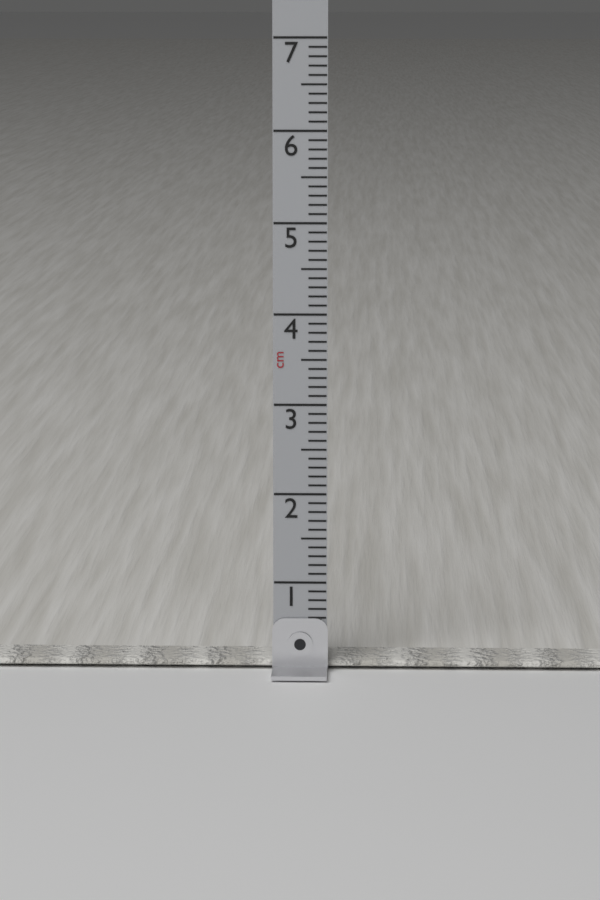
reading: 0.1 cm
